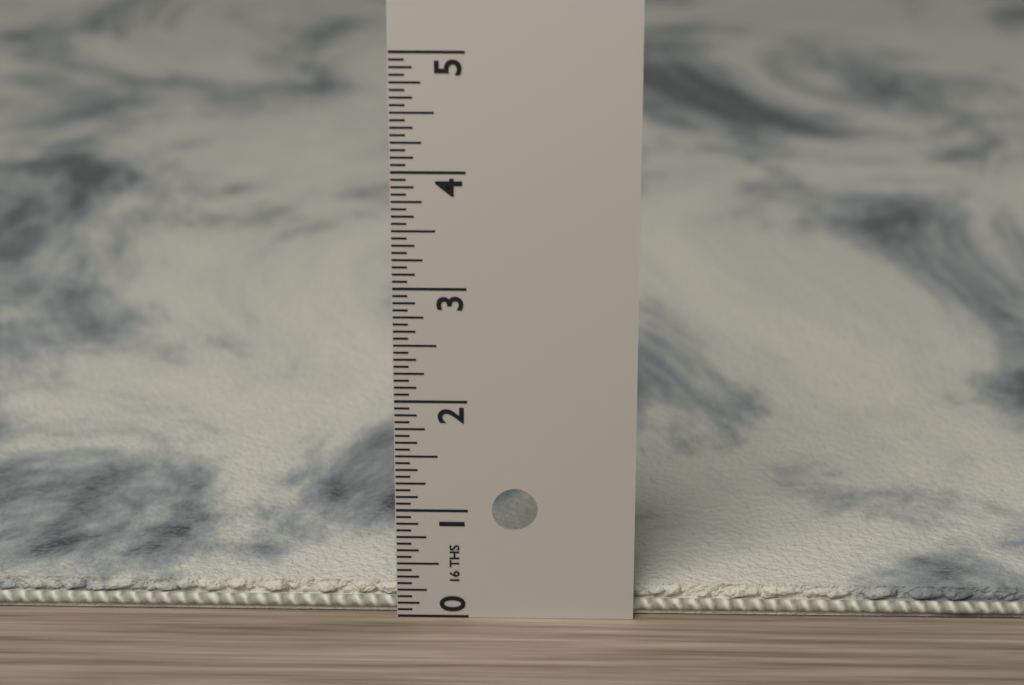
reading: 0.2500 in
